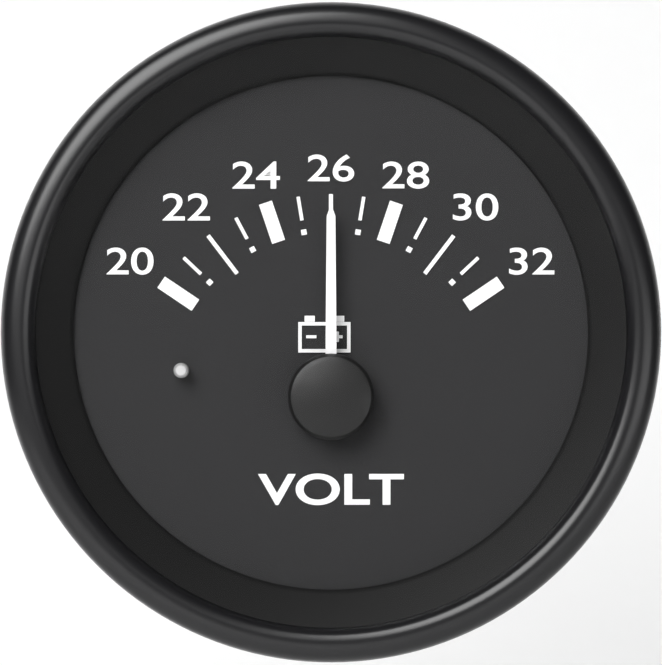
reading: 26 V
